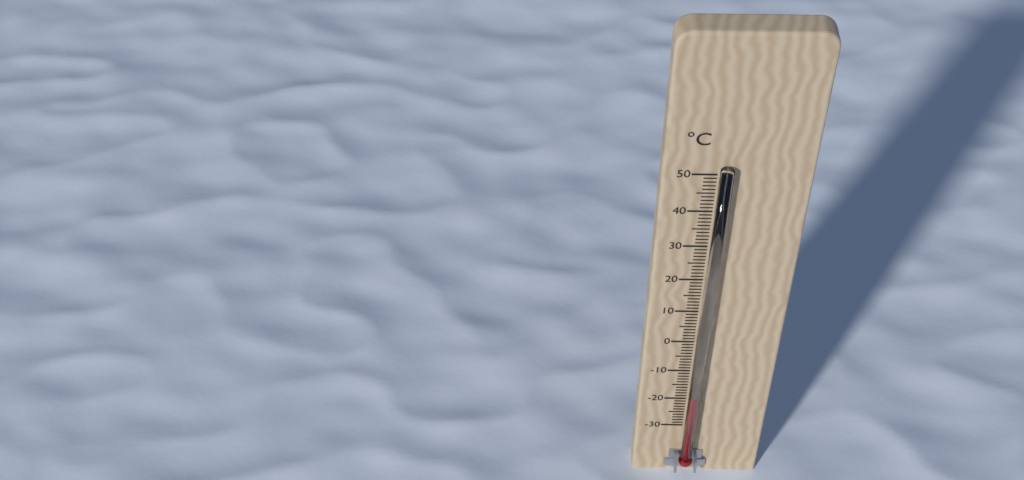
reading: -17 °C
